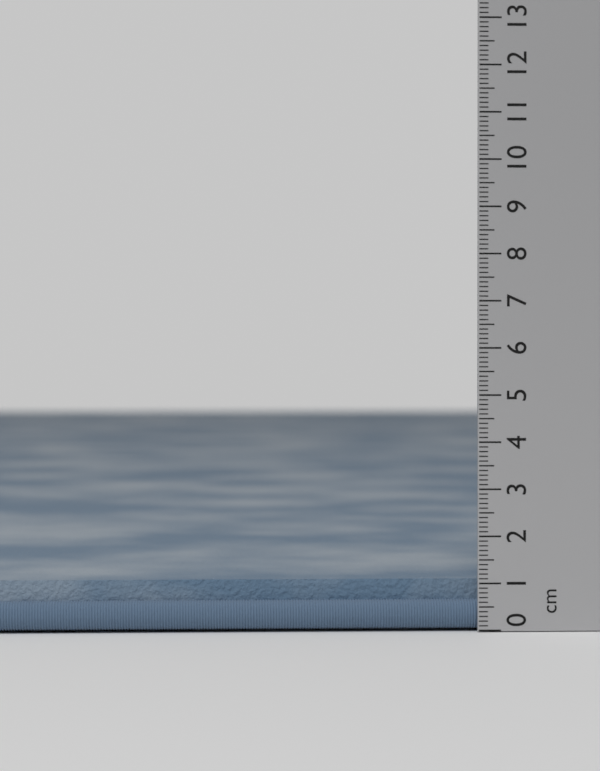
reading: 1.1 cm
